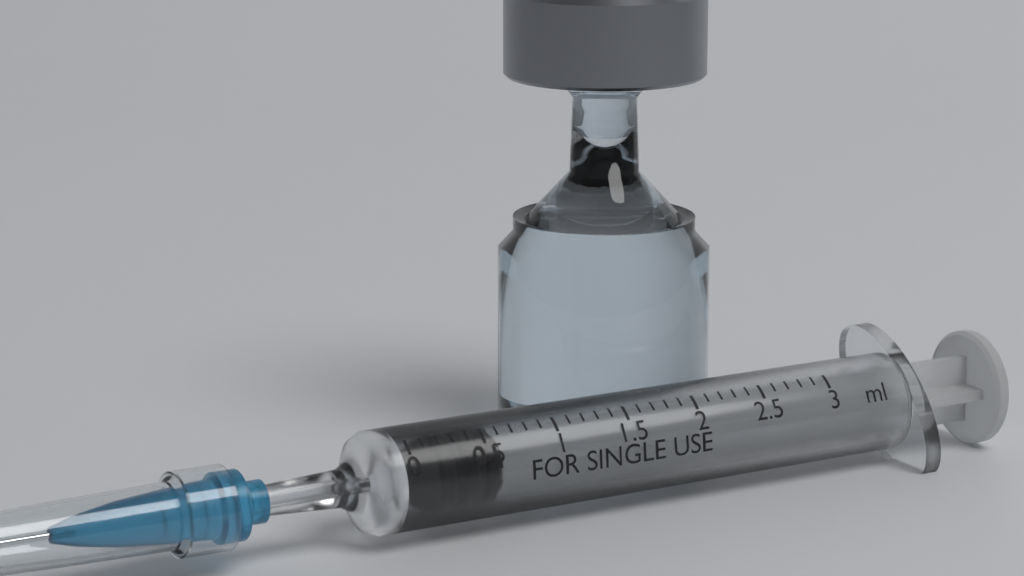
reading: 0.2 ml
